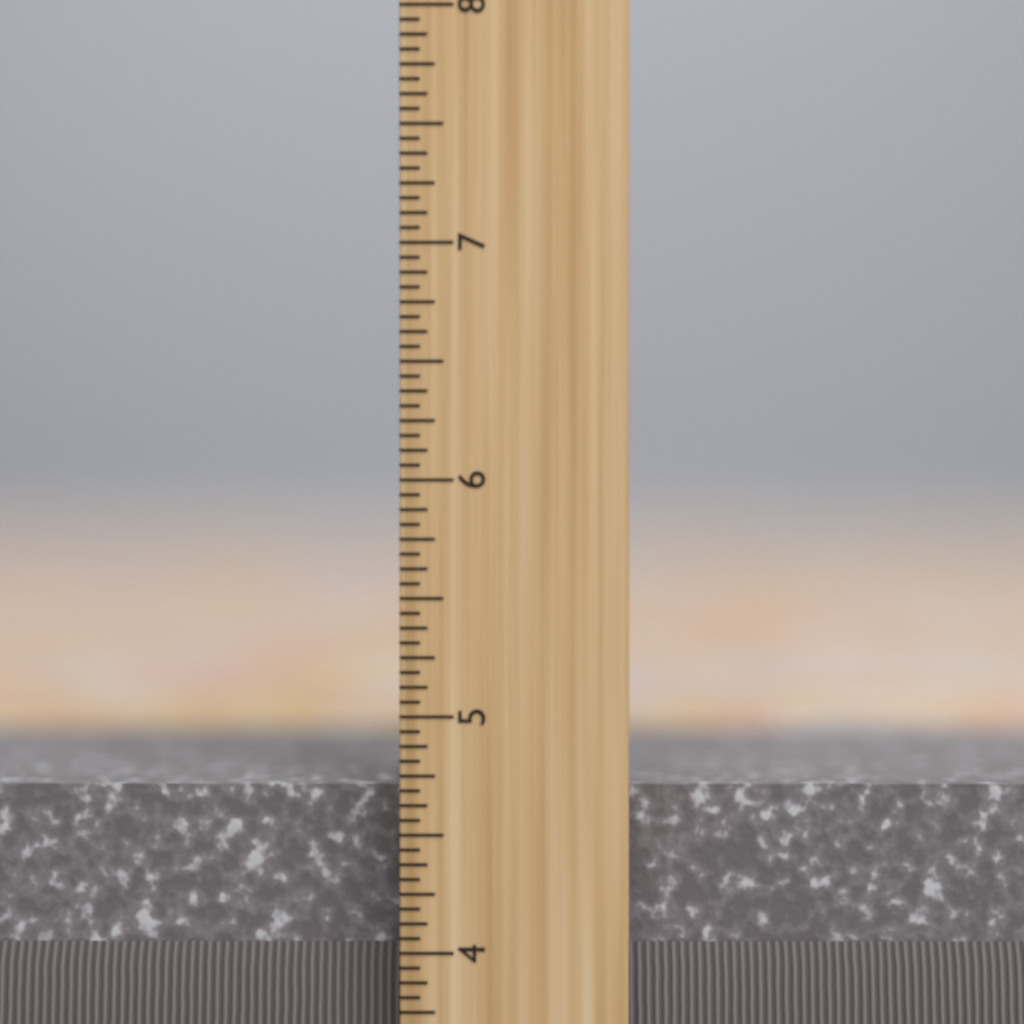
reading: 4.6875 inch
